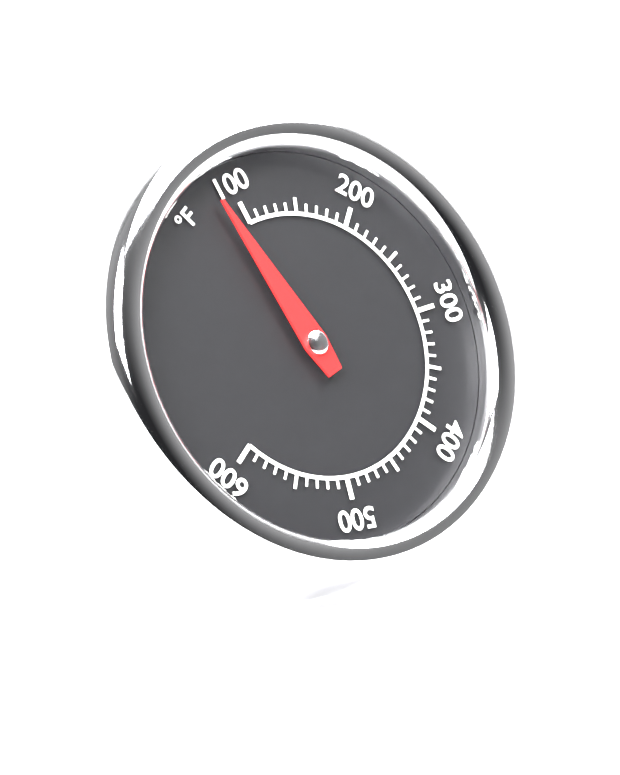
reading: 85 °F
